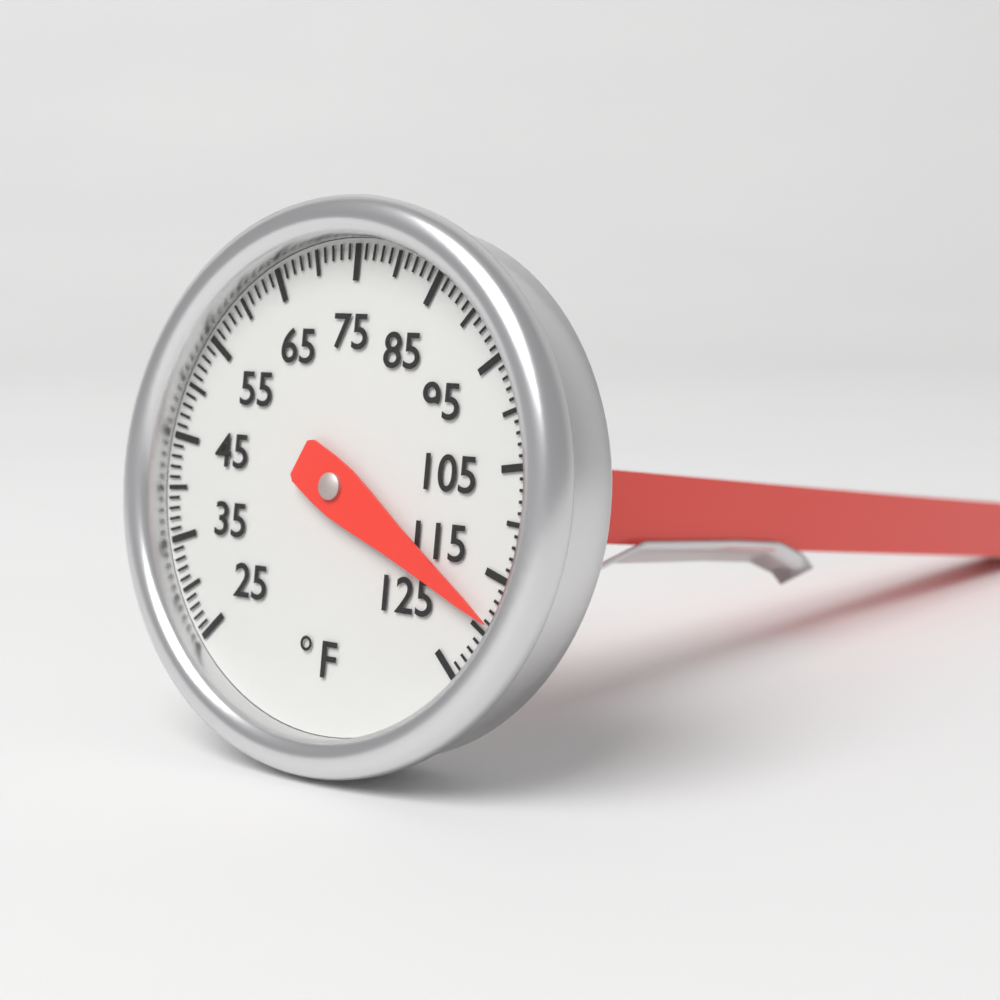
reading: 119 °F
